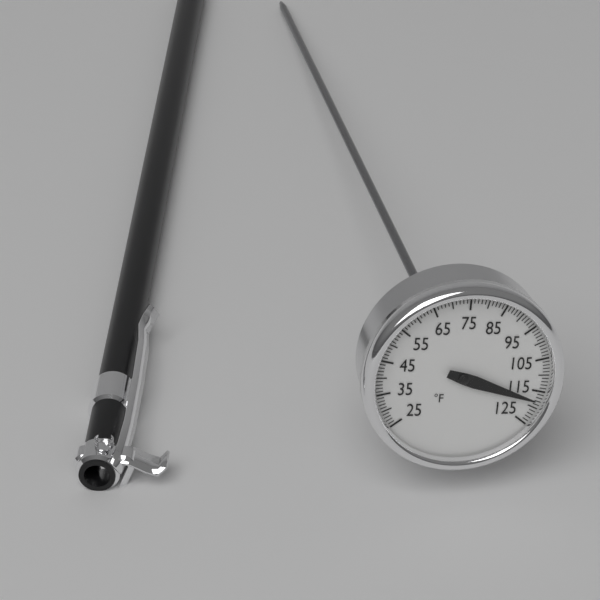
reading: 118 °F
